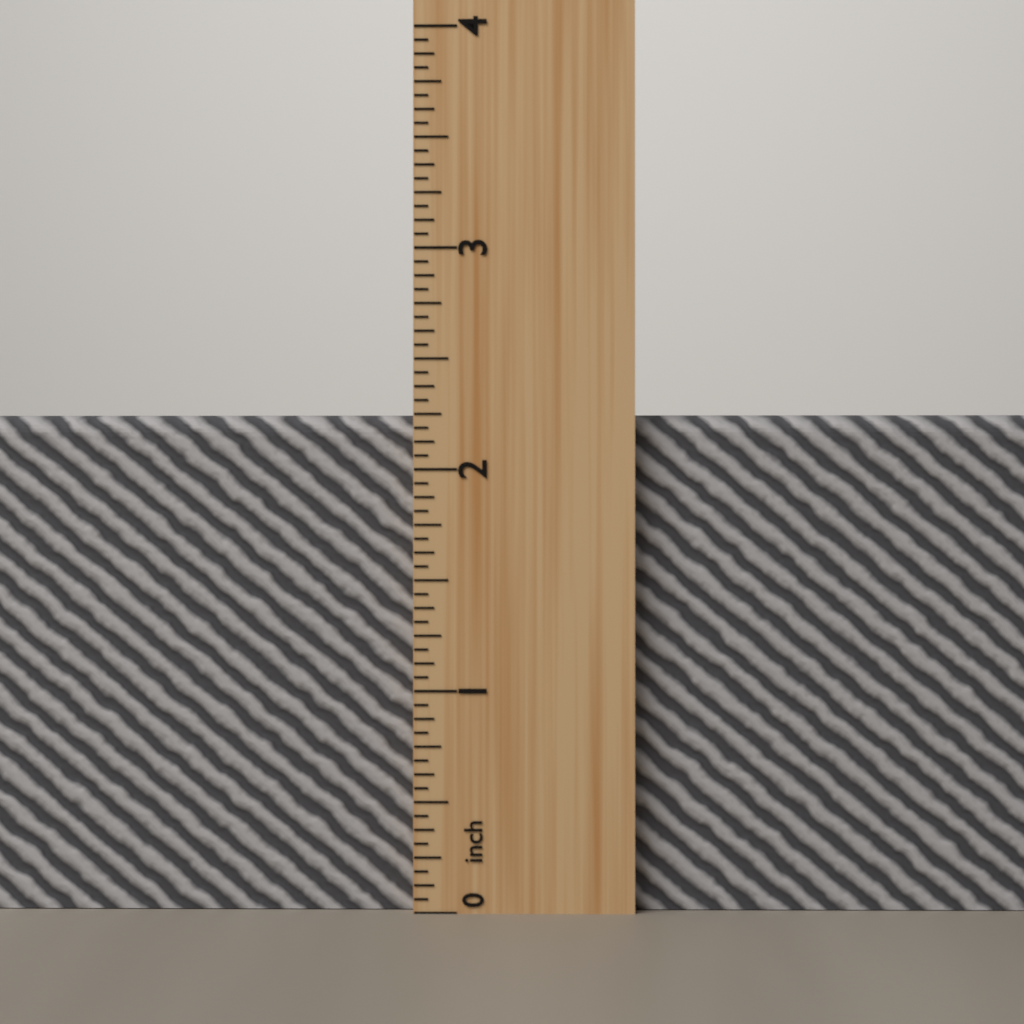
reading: 2.2500 inch
